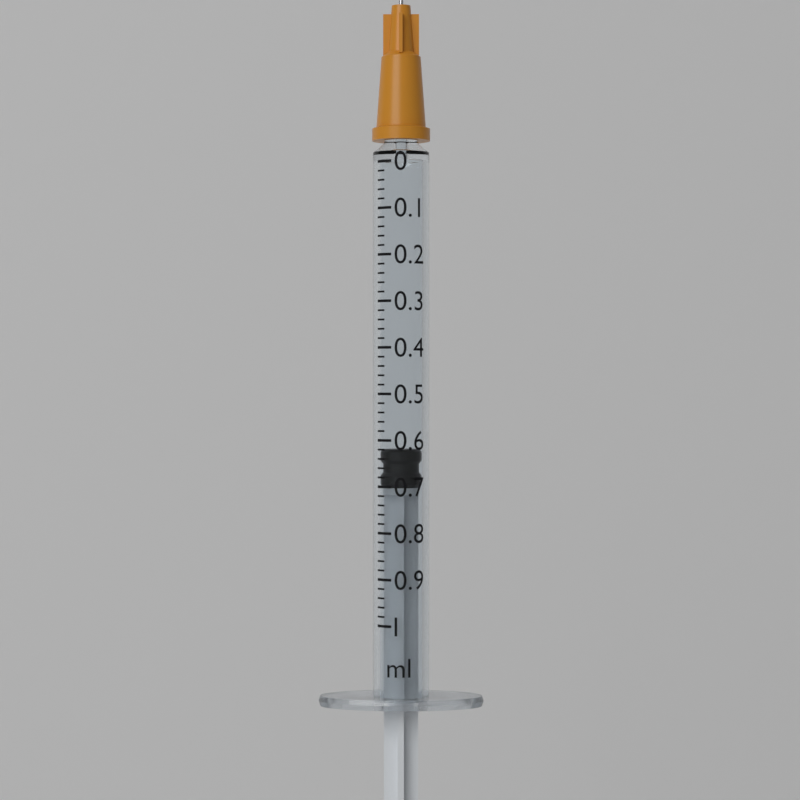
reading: 0.62 ml
